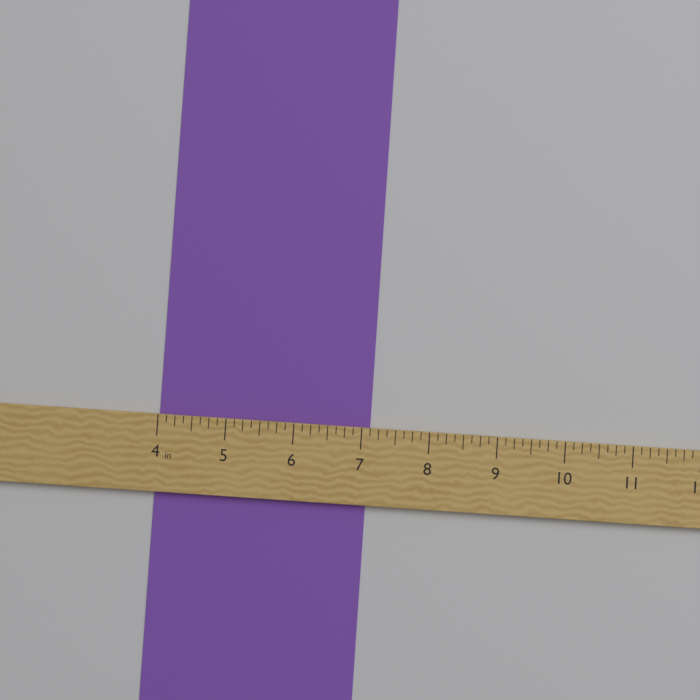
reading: 7.125 in
